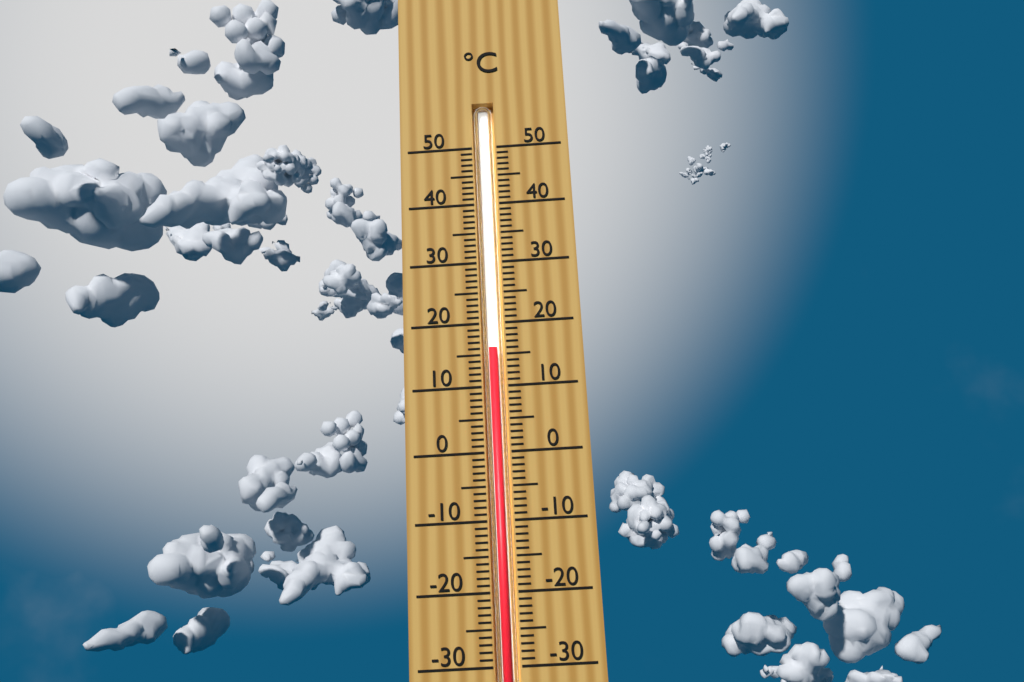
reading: 16 °C
